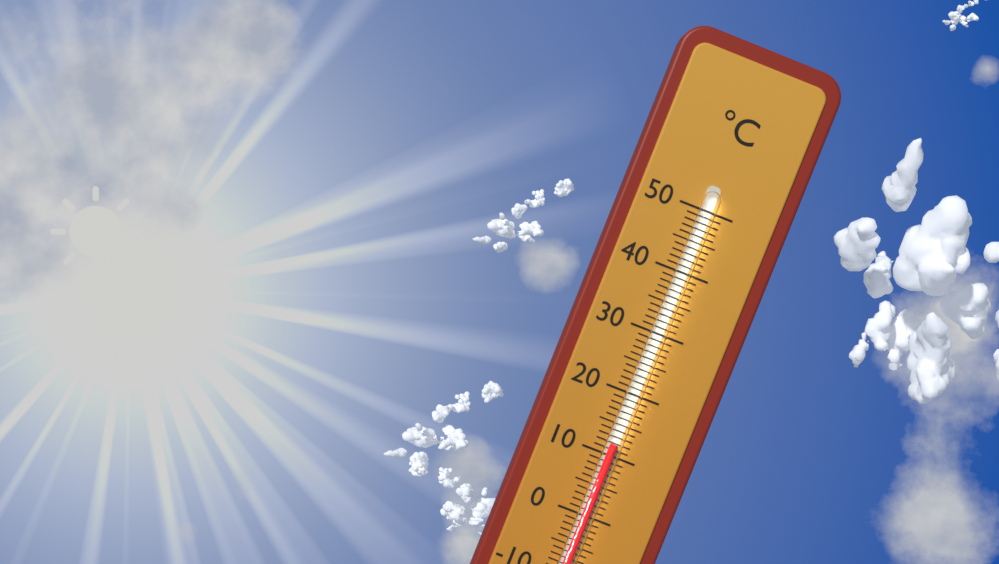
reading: 12 °C
